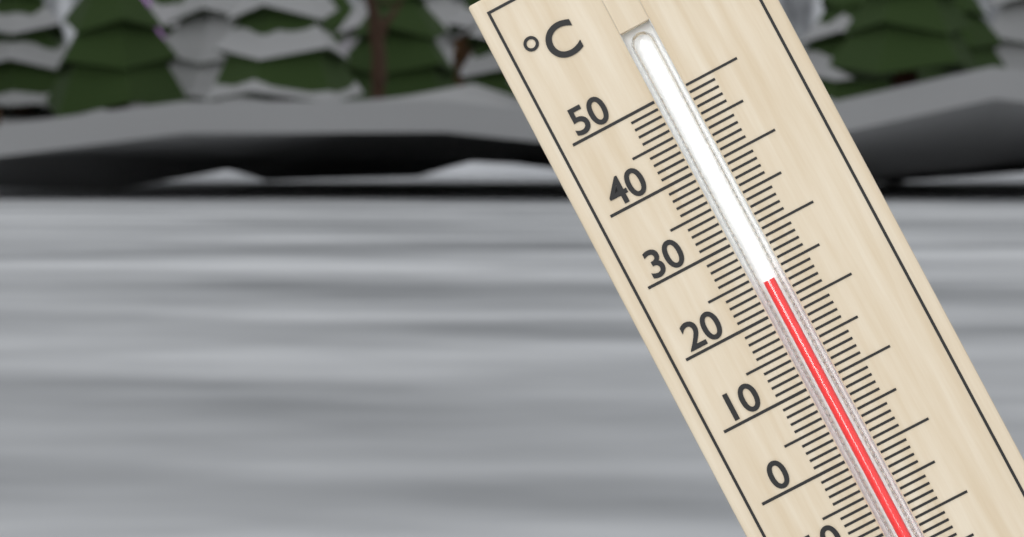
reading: 24 °C
